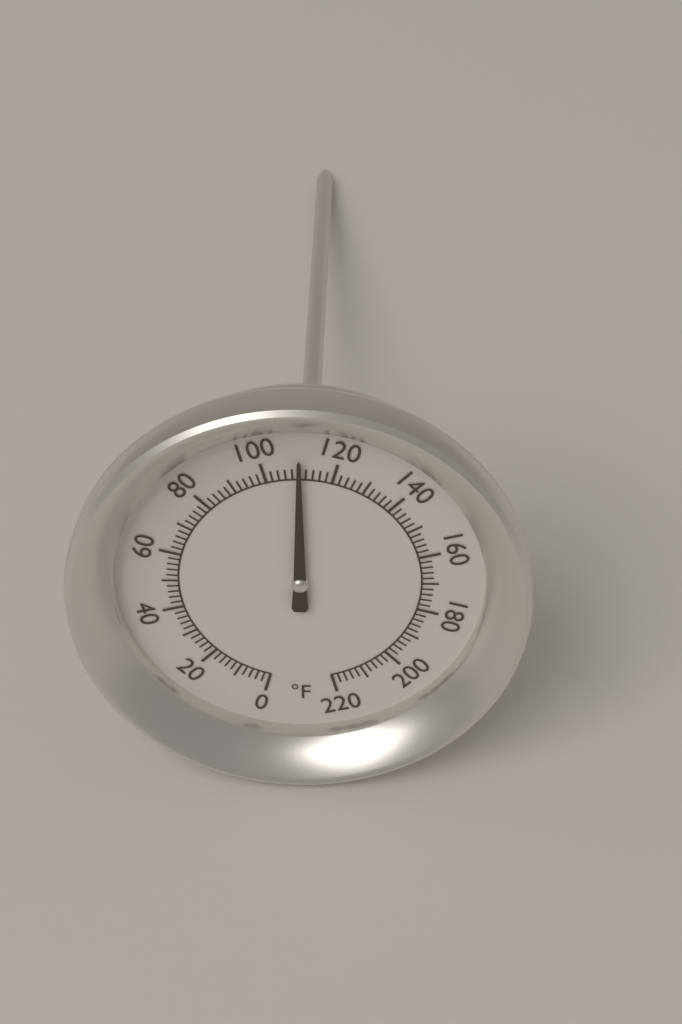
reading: 110 °F
